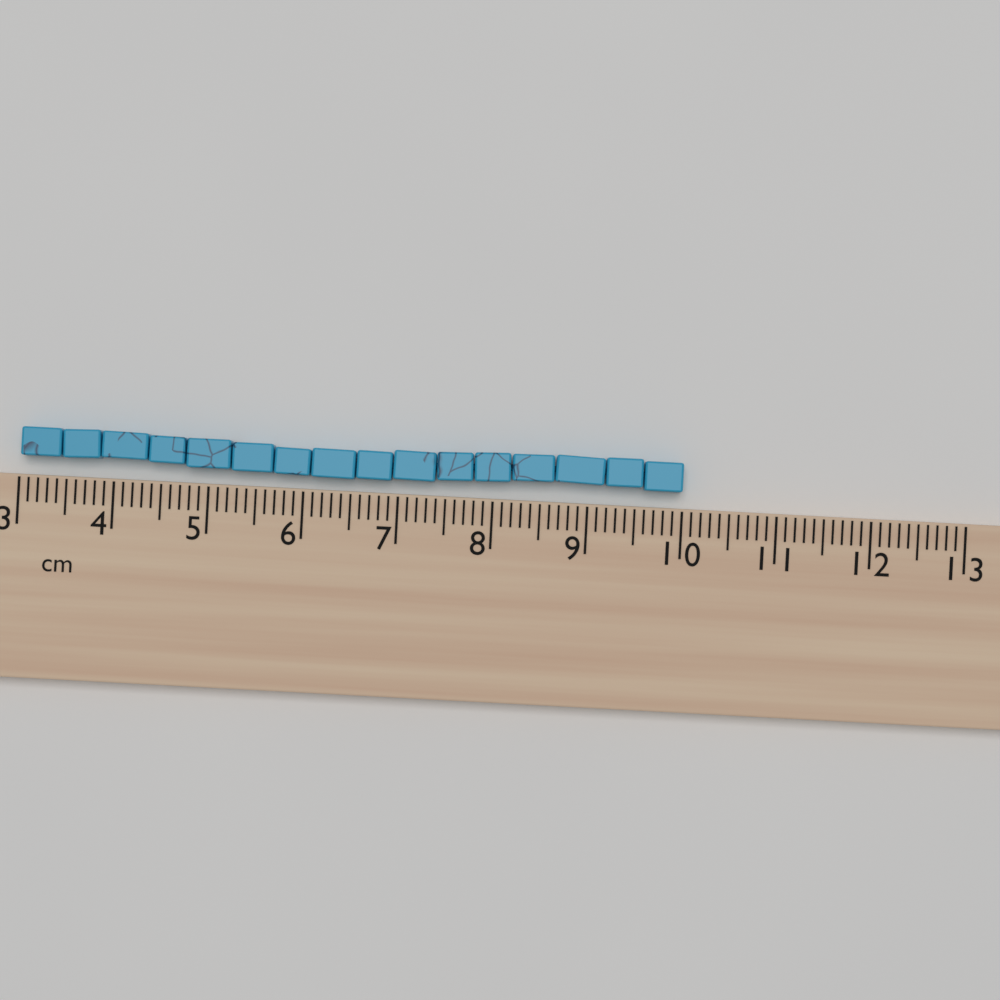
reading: 10.0 cm
